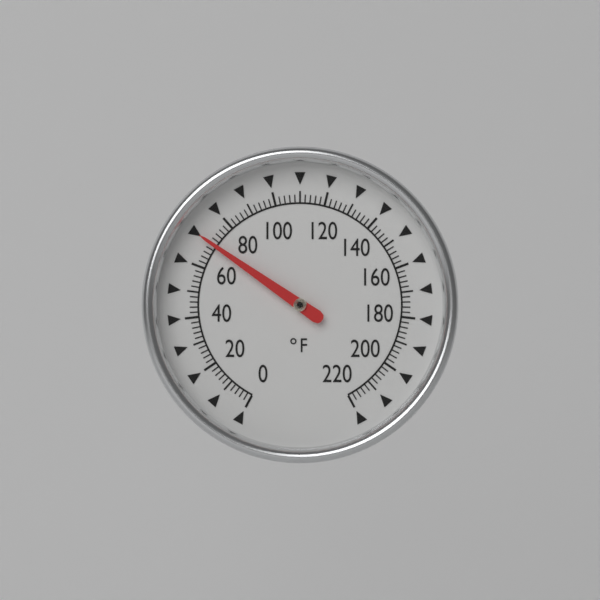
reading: 70 °F
